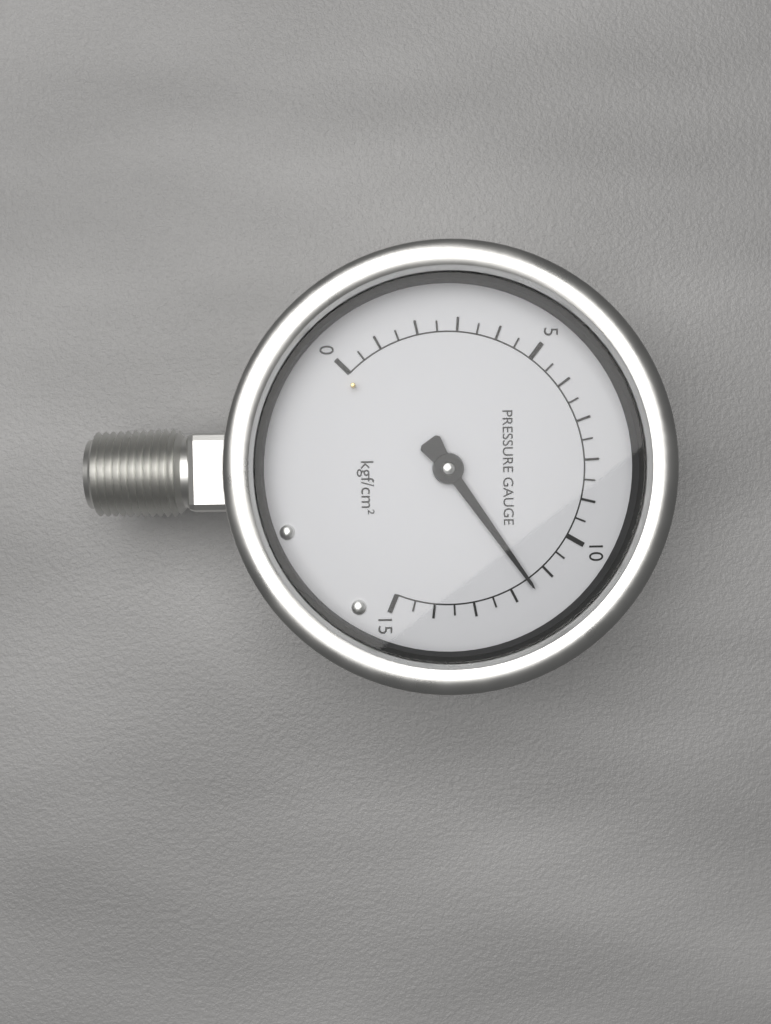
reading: 11.5 kgf/cm²
